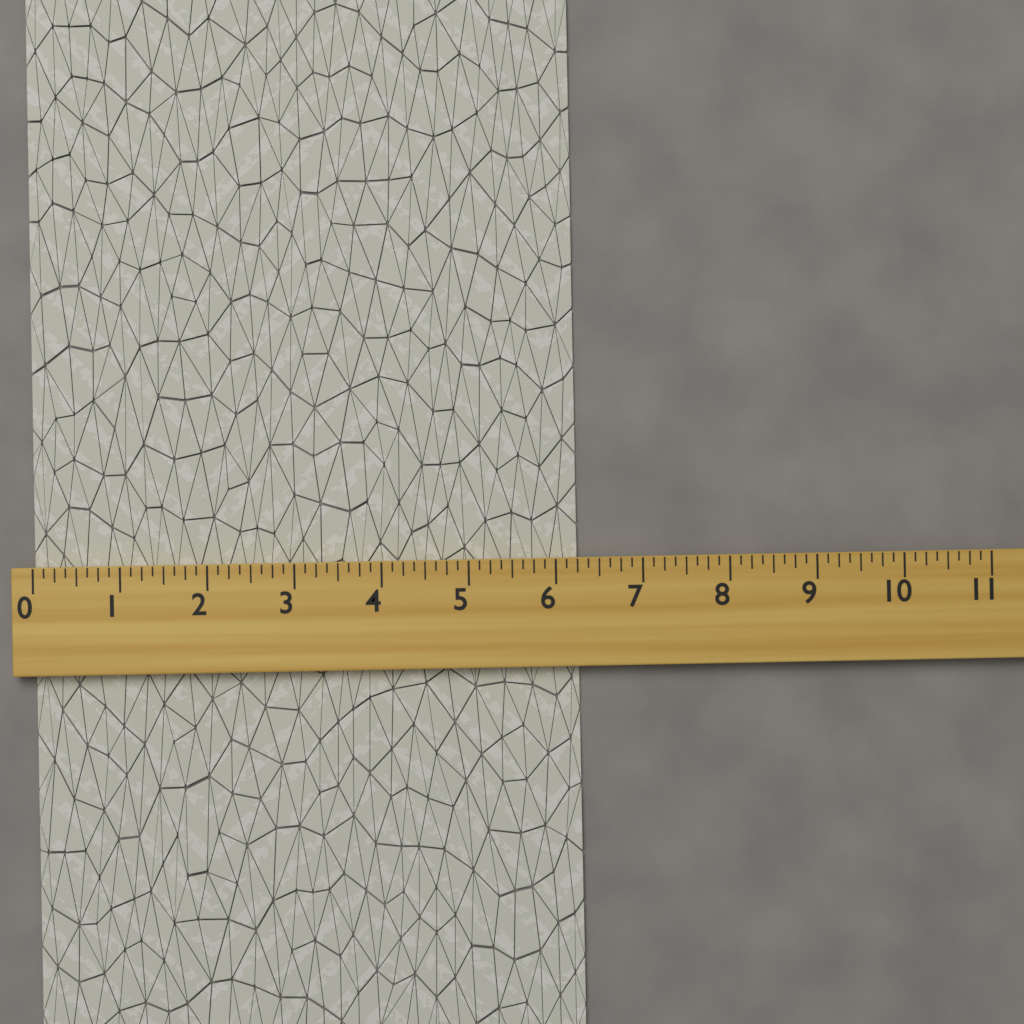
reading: 6.250 (no unit)
